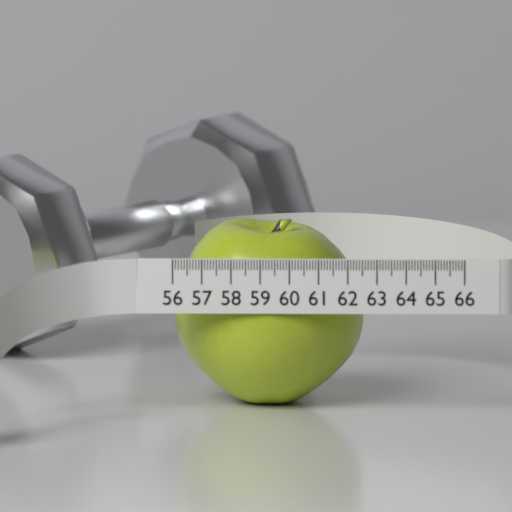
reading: 62.5 (no unit)
